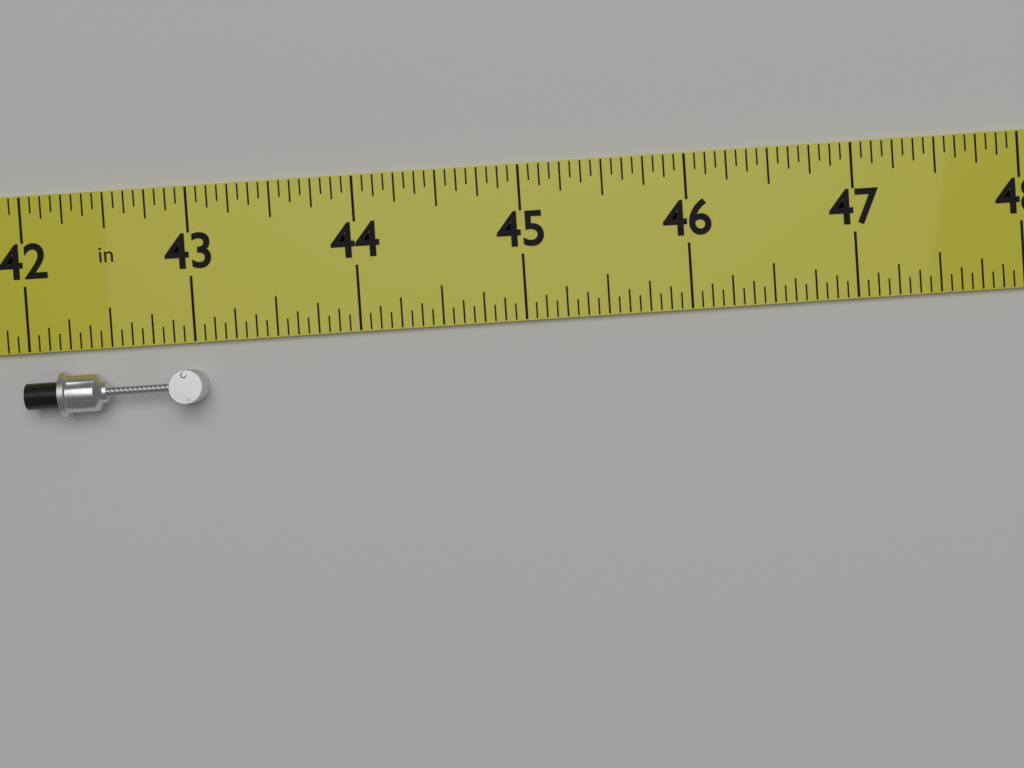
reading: 43.0625 in
